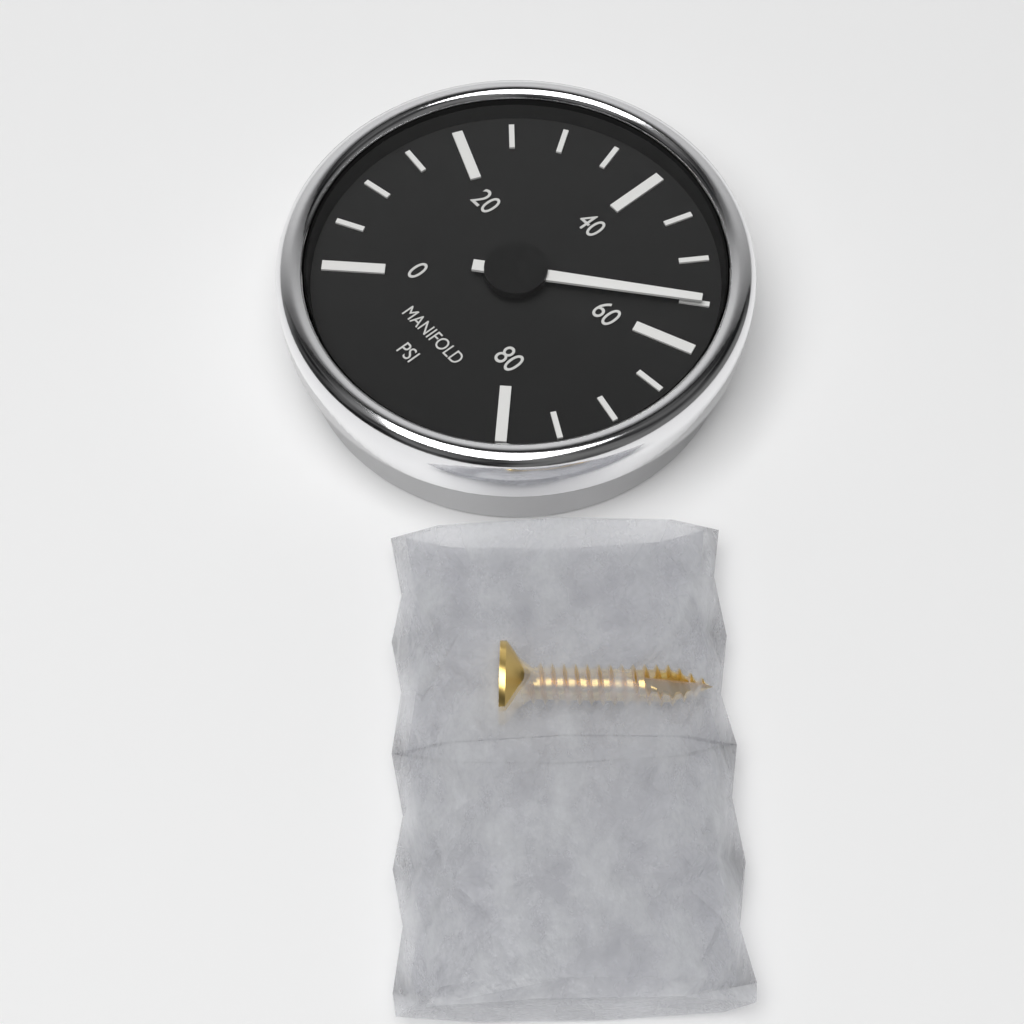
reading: 55 psi
